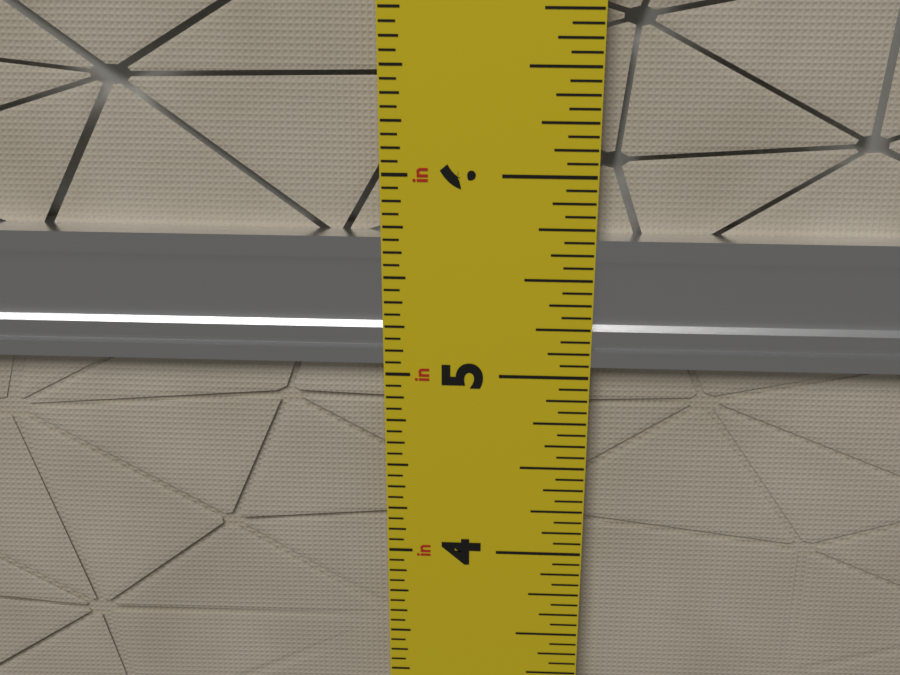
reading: 5.6875 in
